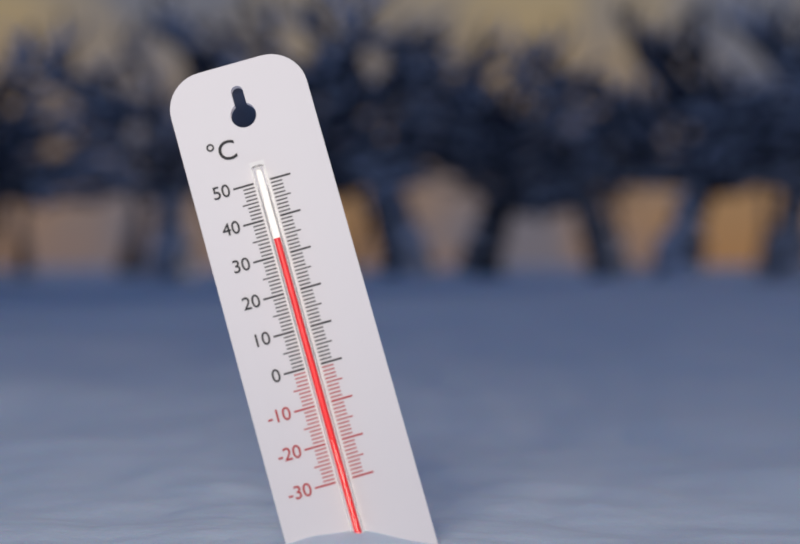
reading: 34 °C
